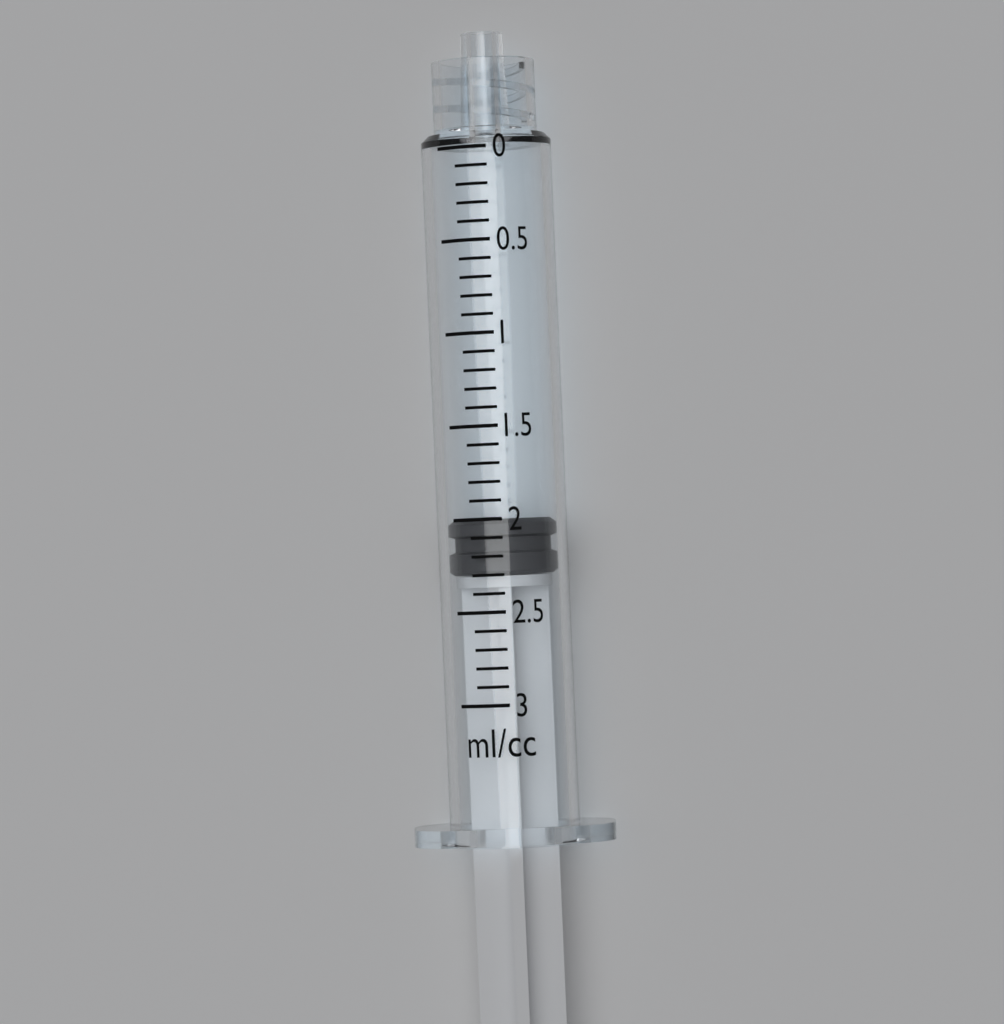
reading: 2.0 ml
